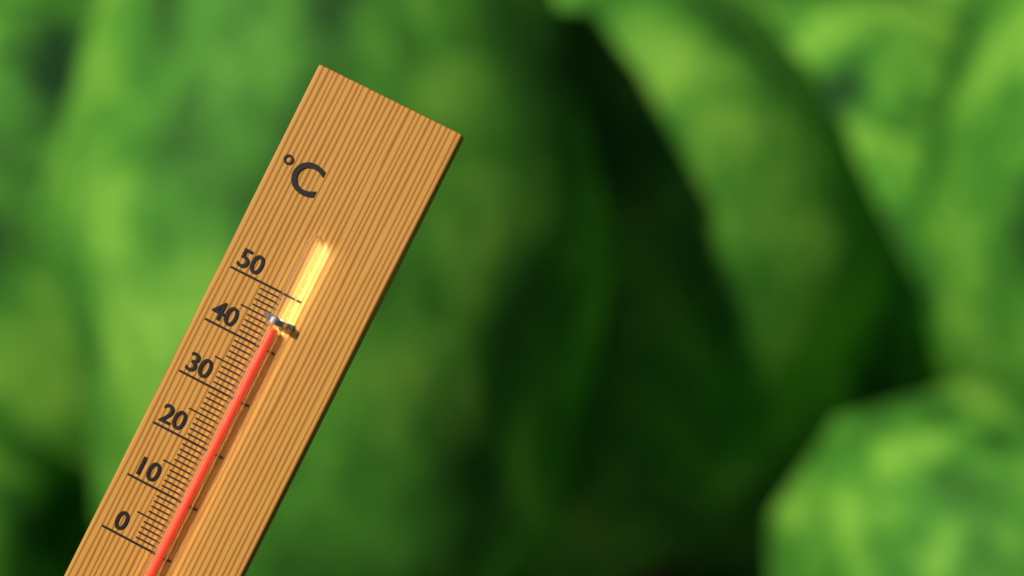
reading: 44 °C
